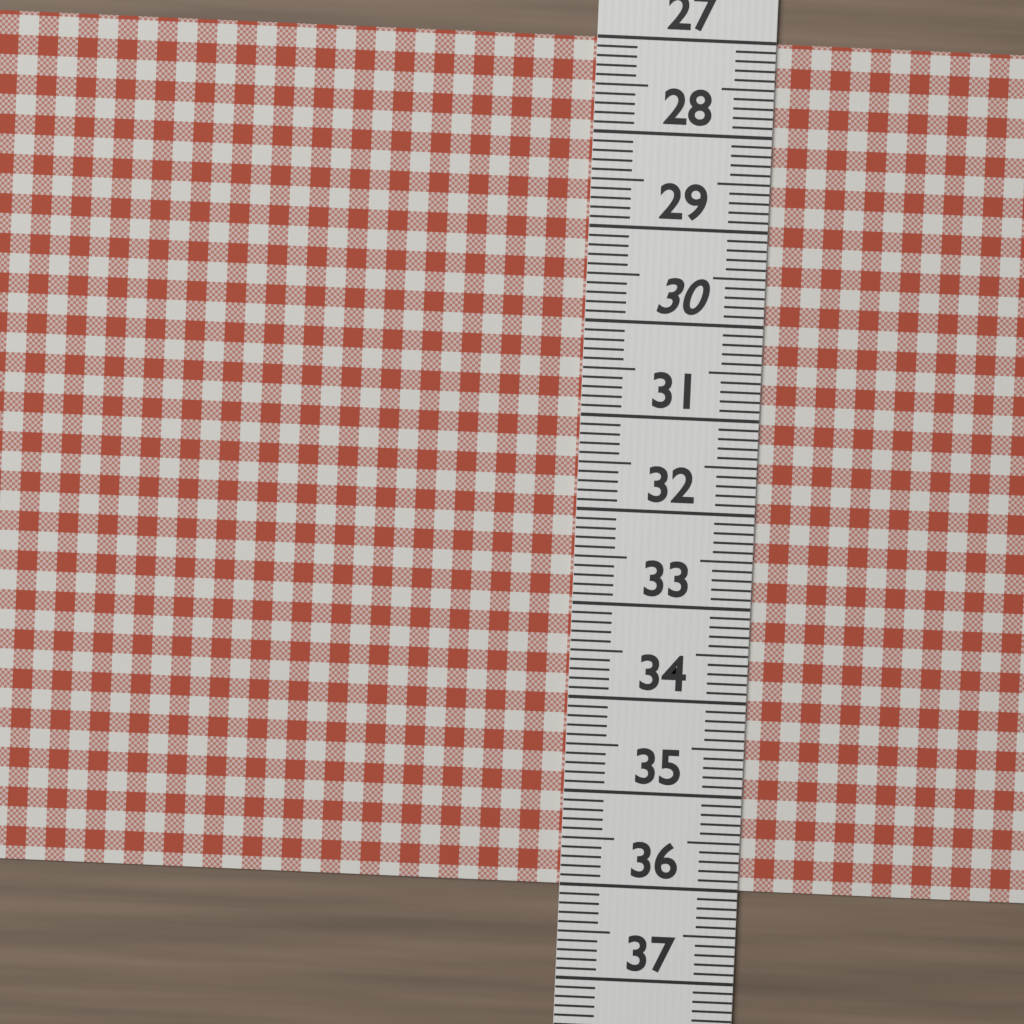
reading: 36.0 (no unit)
